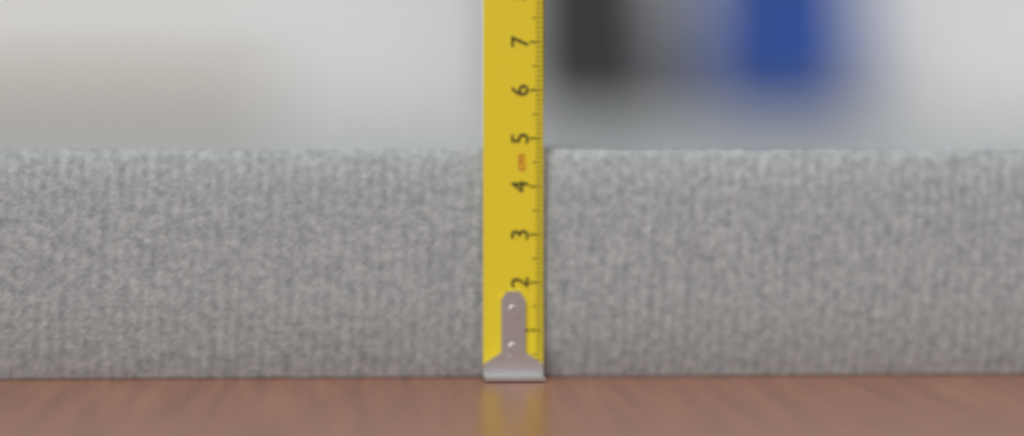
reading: 4.8 cm
